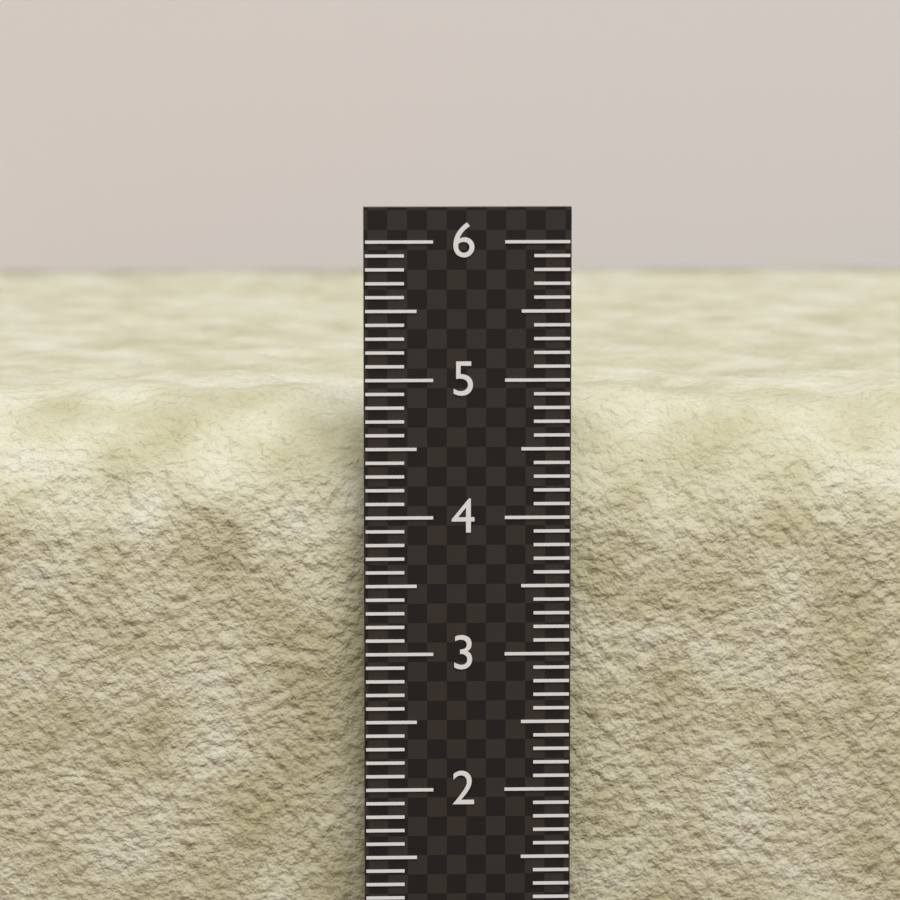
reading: 4.9 (no unit)
